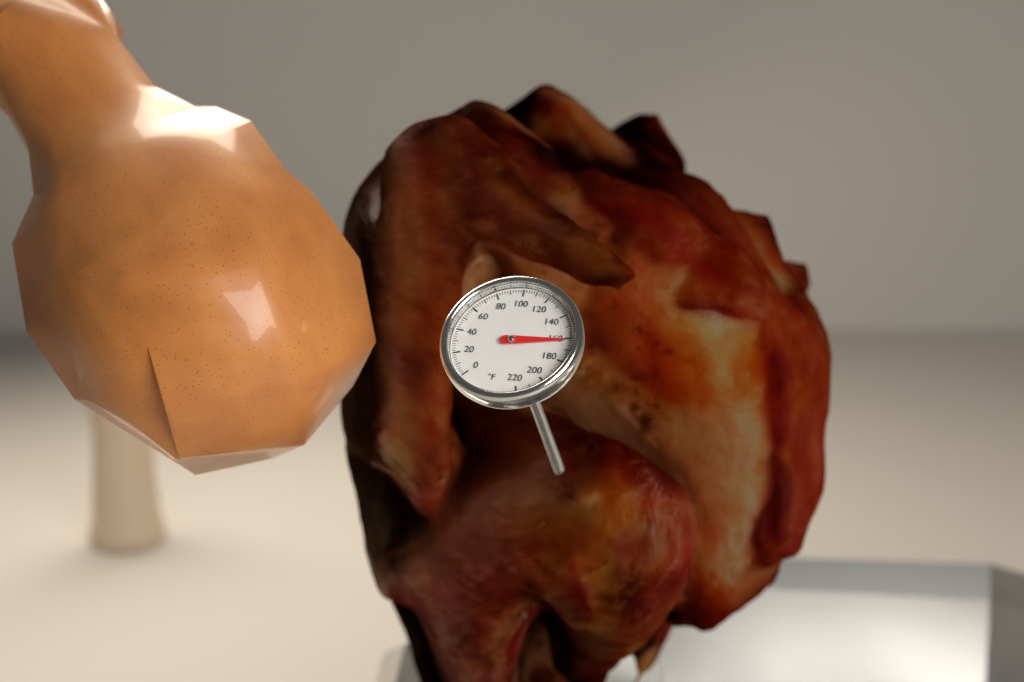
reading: 162 °F
